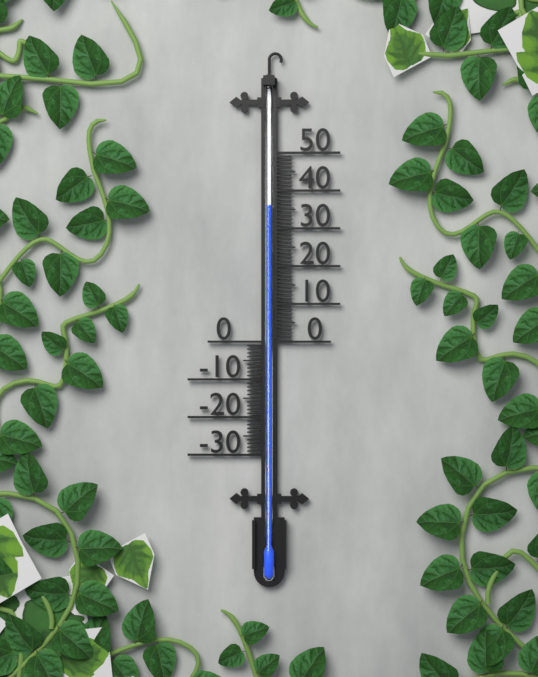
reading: 36 (no unit)
